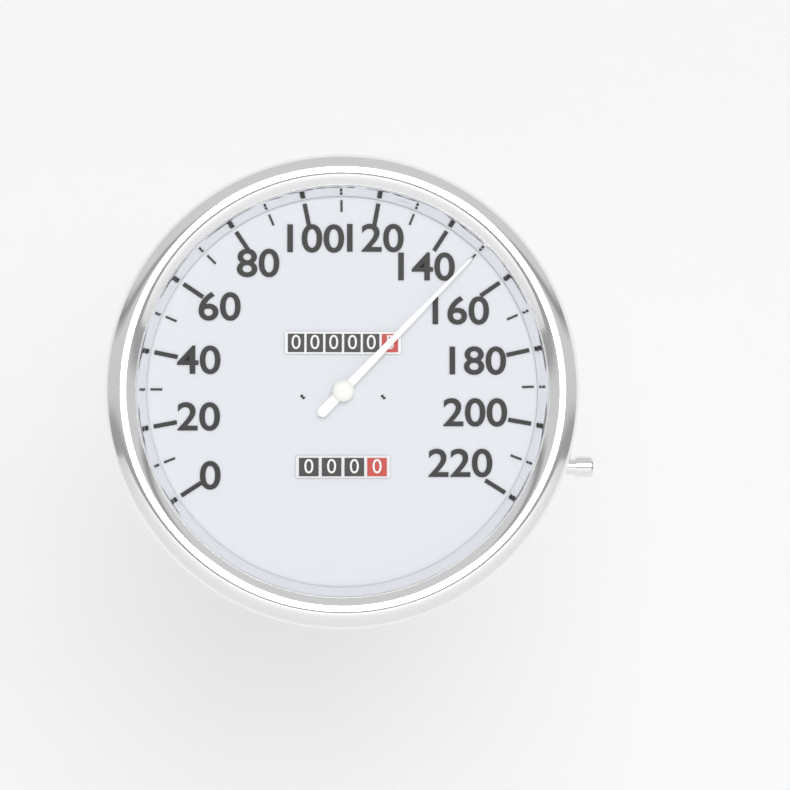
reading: 150 (no unit)
